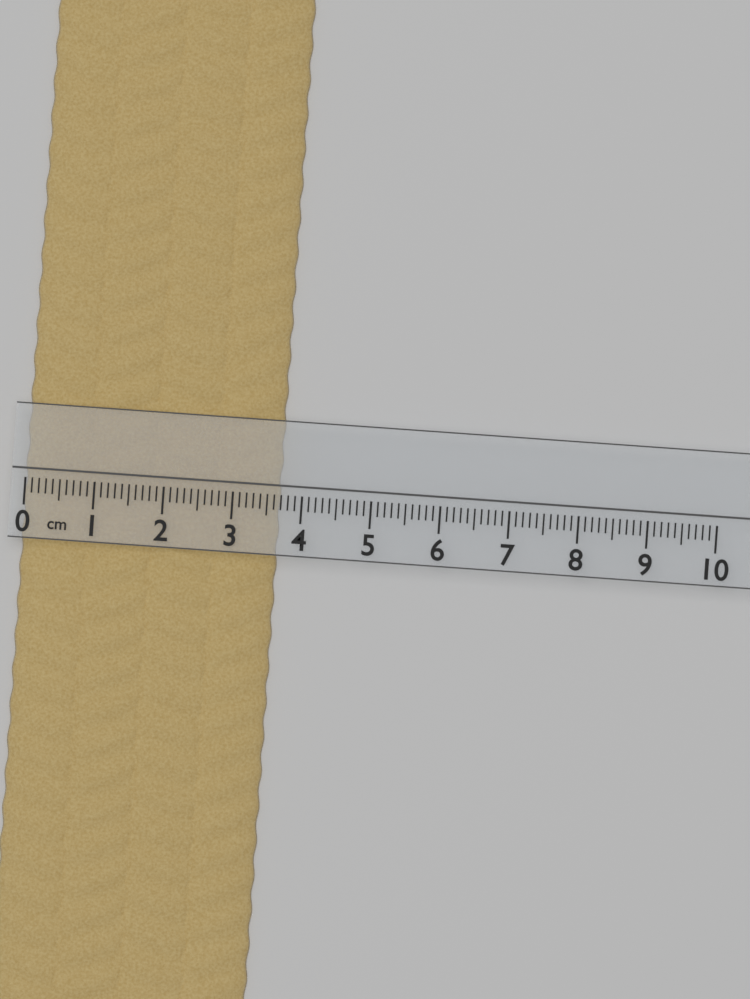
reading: 3.7 cm
